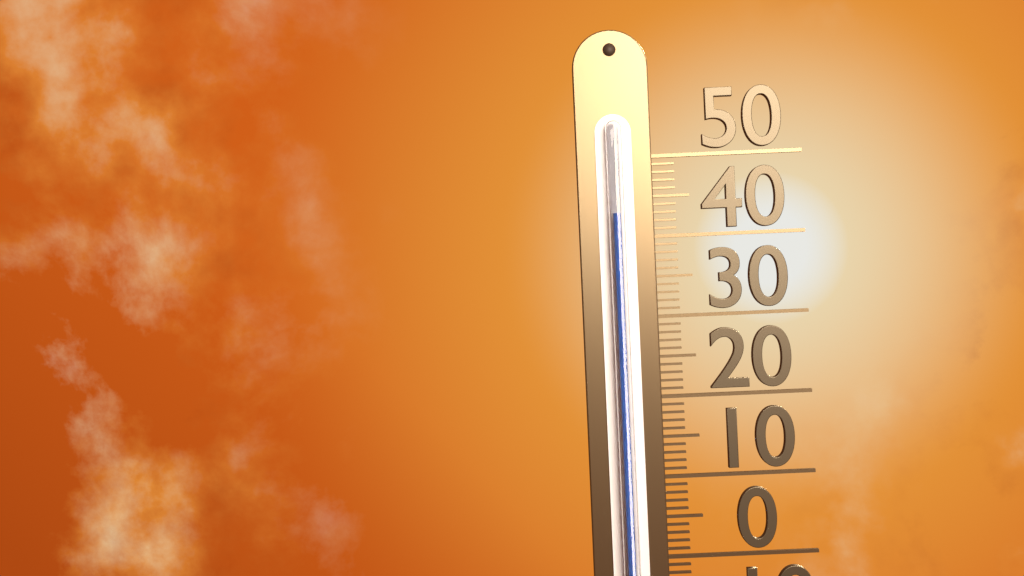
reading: 43 (no unit)
